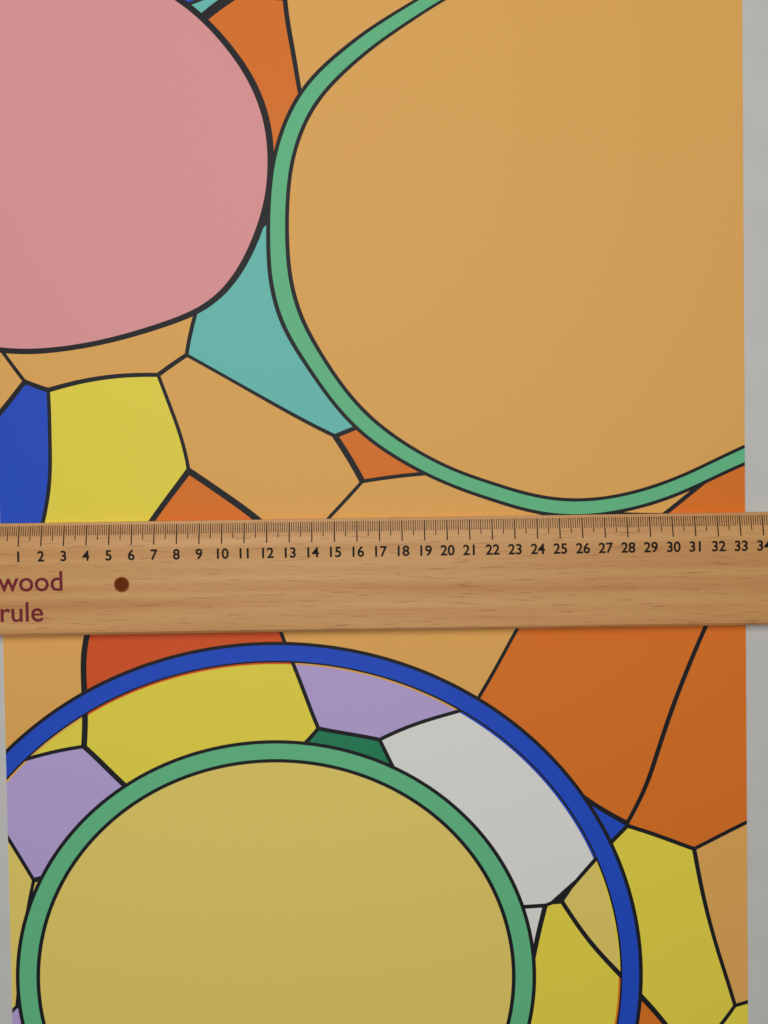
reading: 33.4 (no unit)
